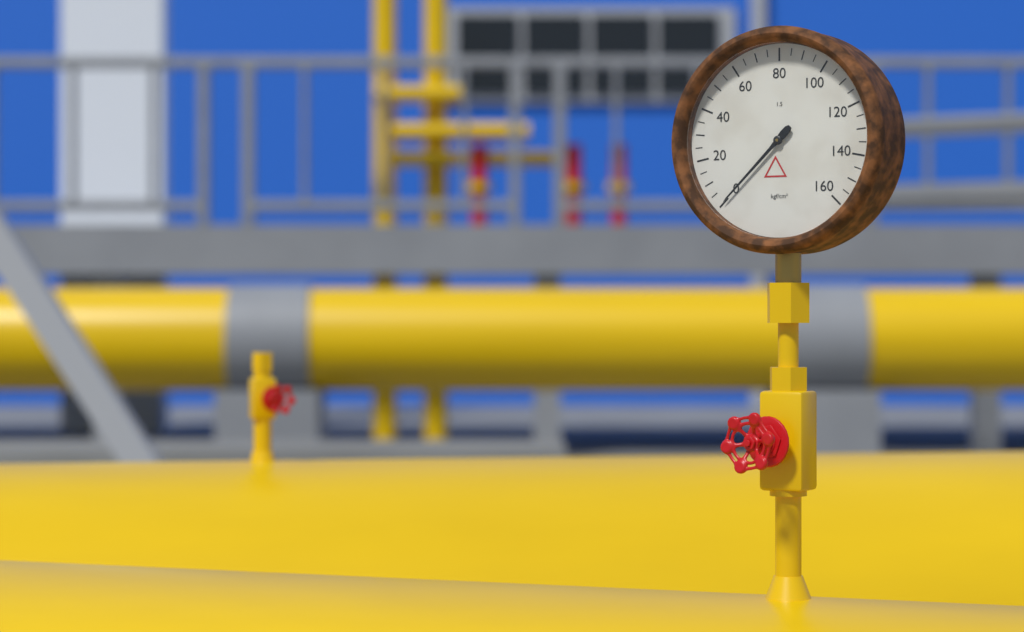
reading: 0 kgf/cm²
